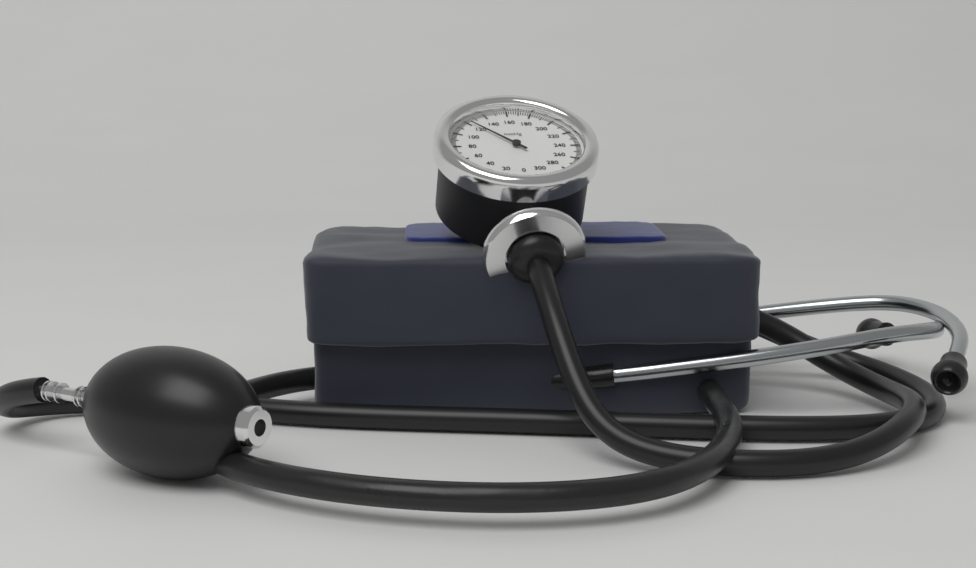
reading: 122 mmHg
